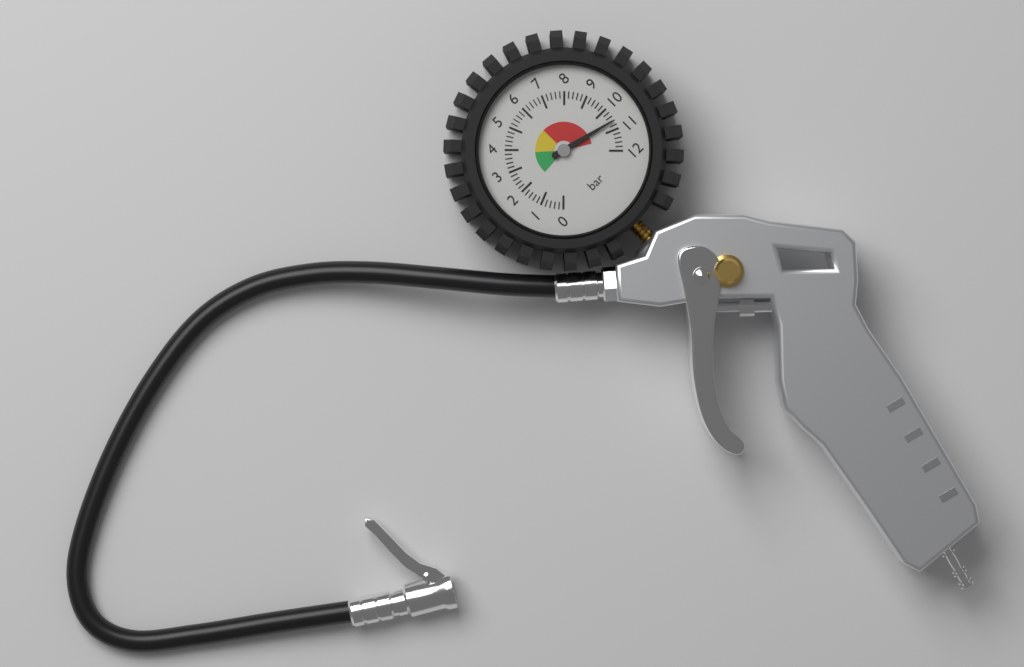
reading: 10.6 bar
